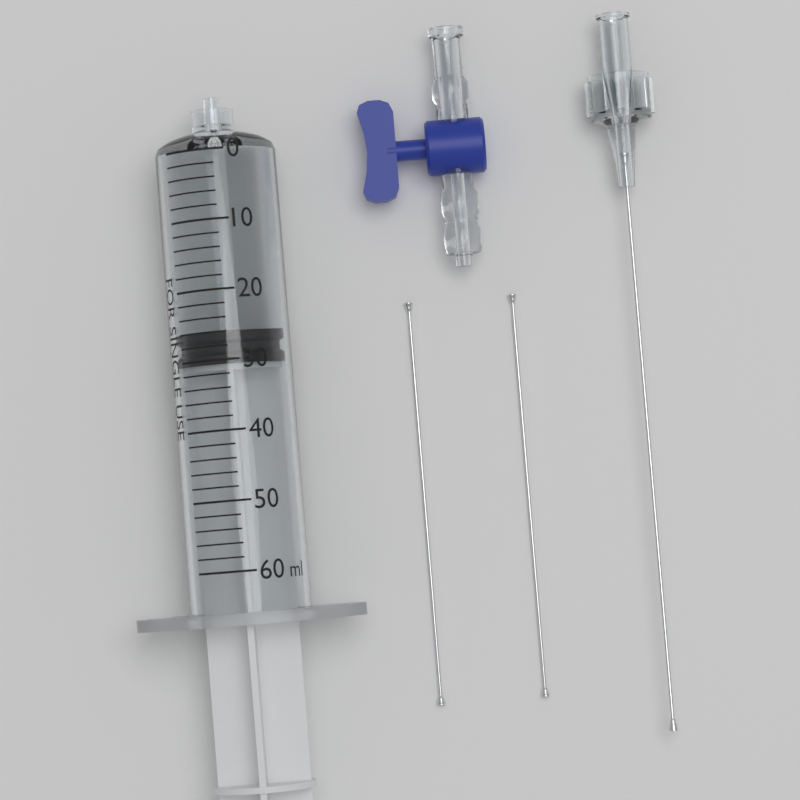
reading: 26 ml
